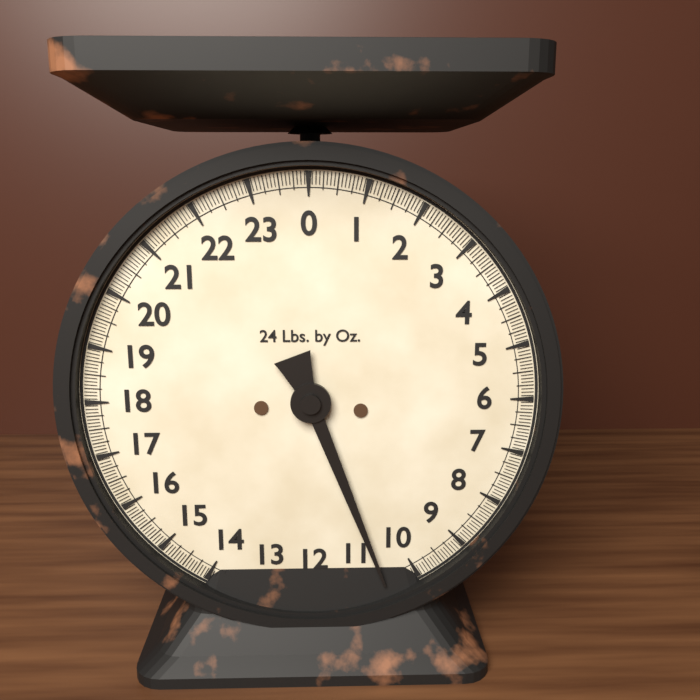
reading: 10.6250 lb
